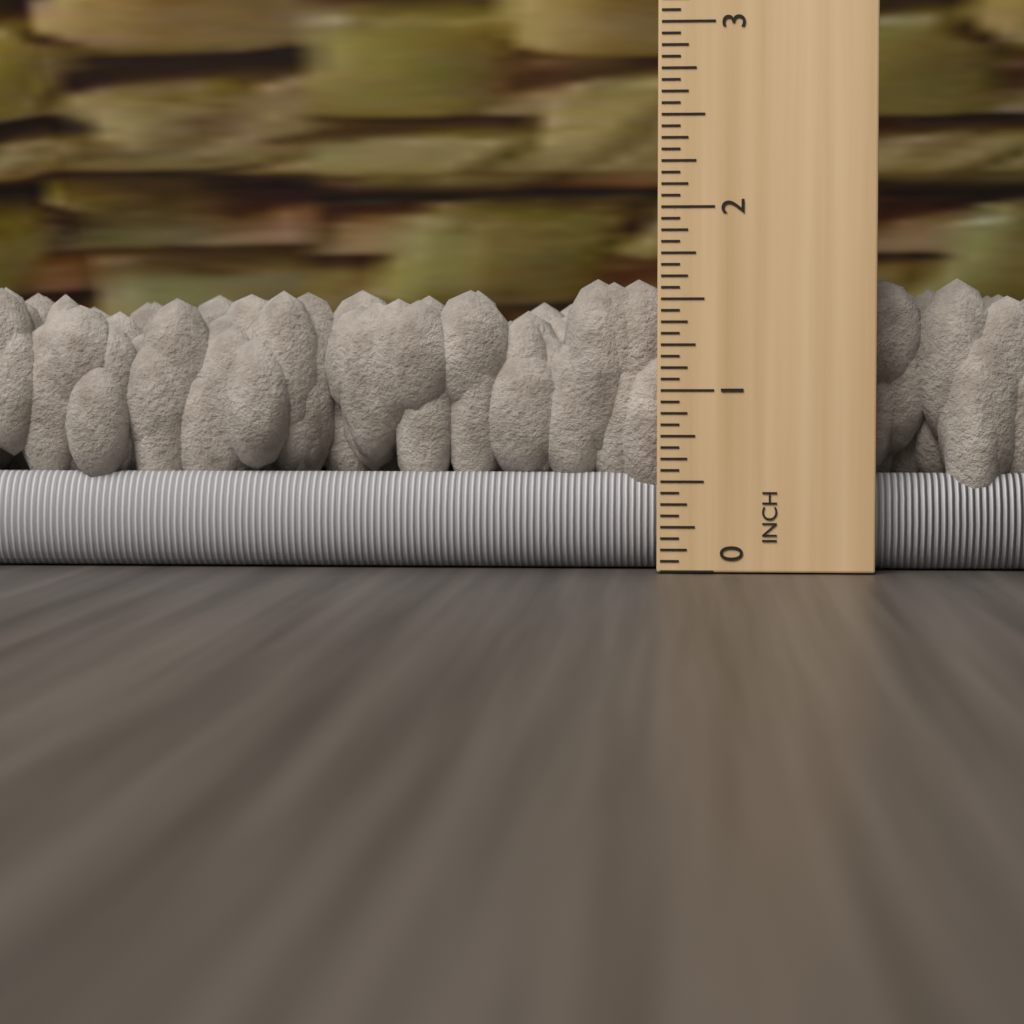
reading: 1.6250 in
